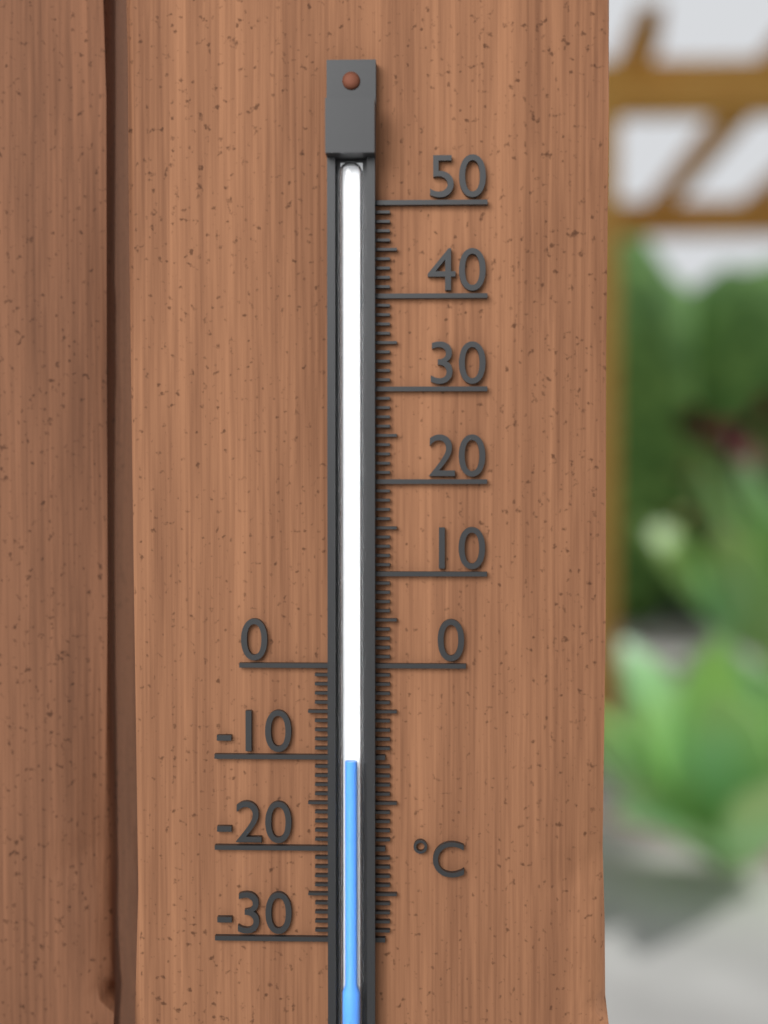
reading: -10 °C
